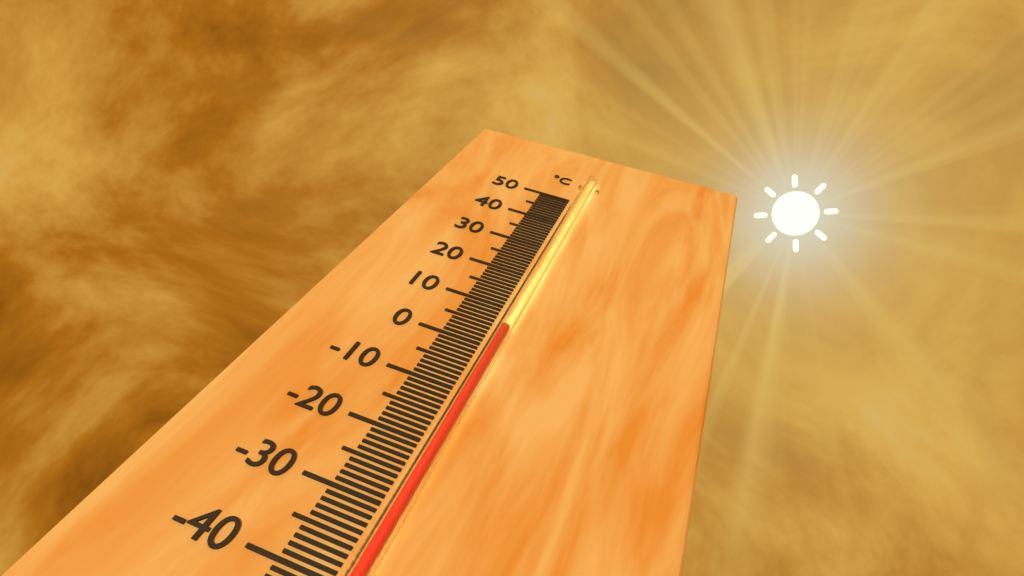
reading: 4 °C
